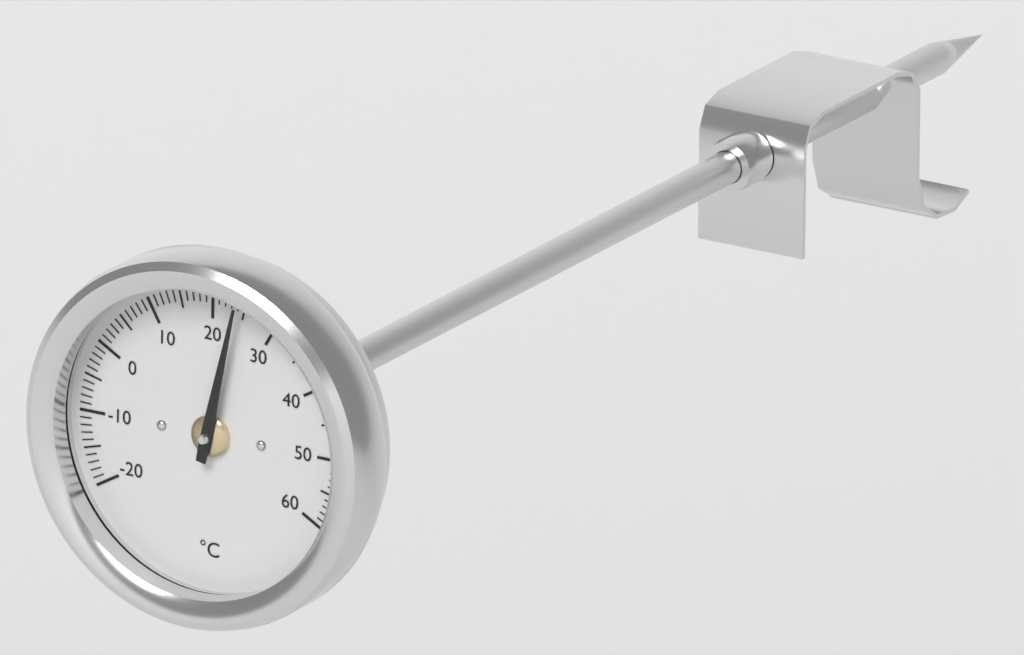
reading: 24 °C
